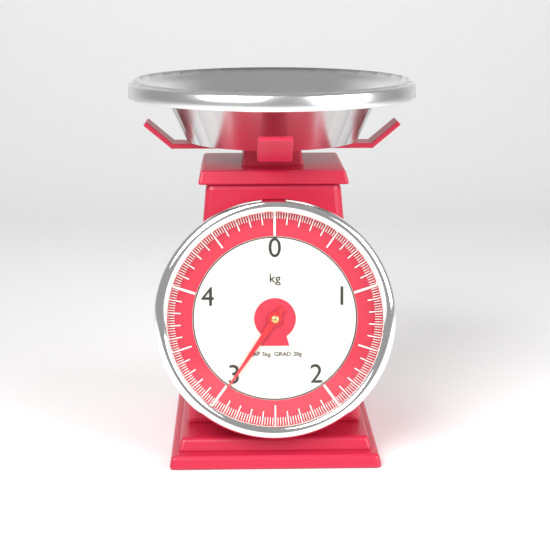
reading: 2.98 kg
